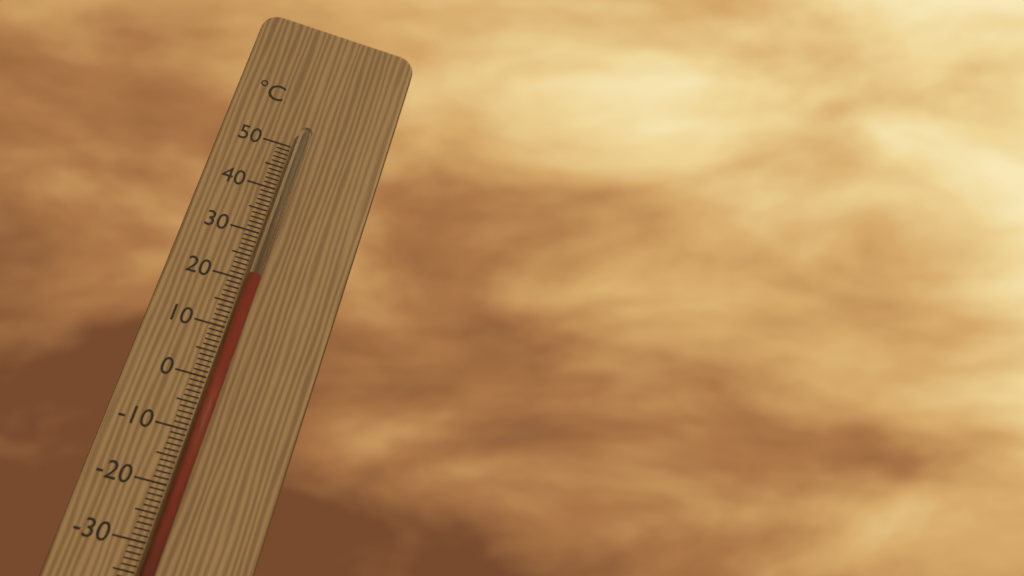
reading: 21 °C
